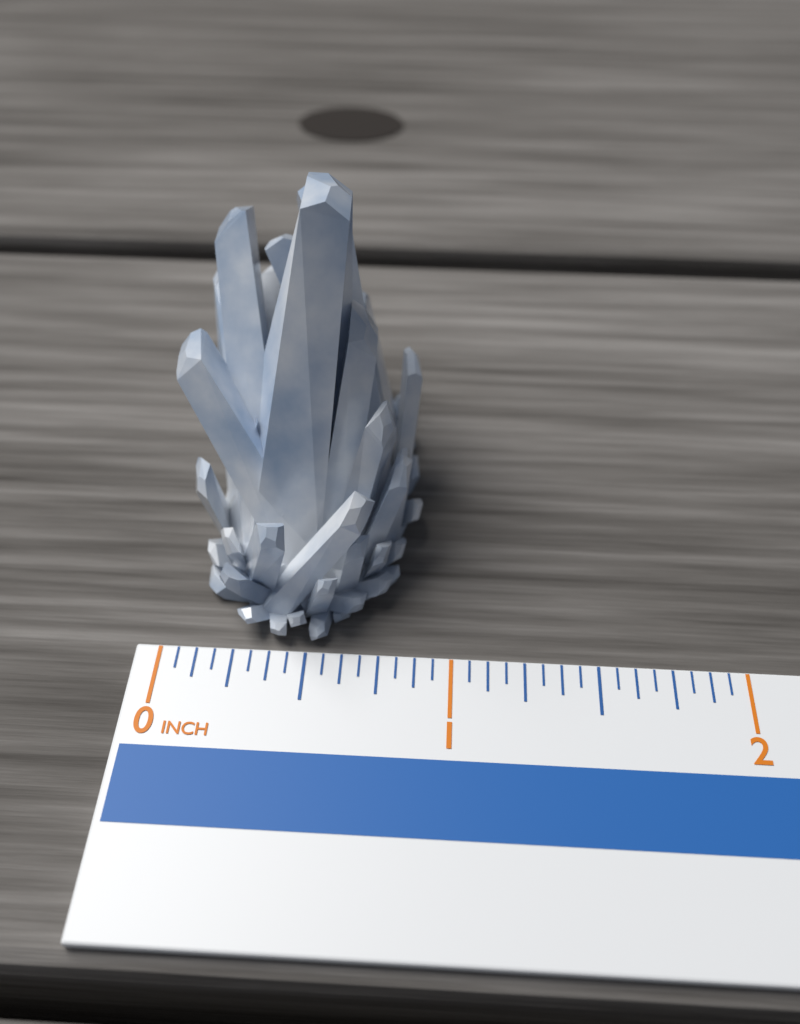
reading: 0.8750 in
